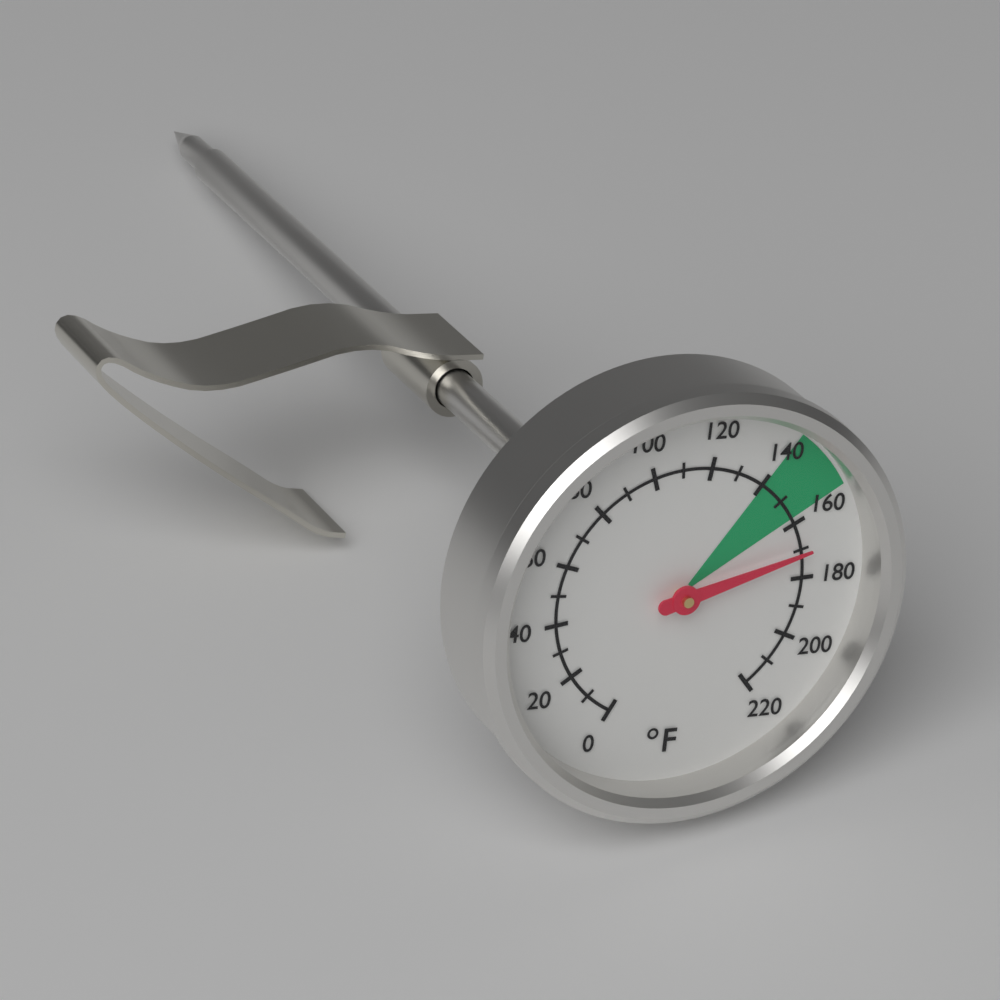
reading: 170 °F
